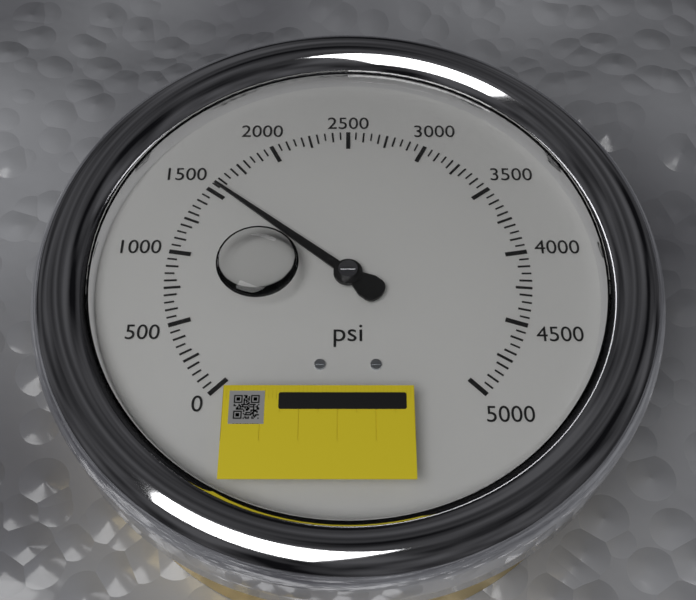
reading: 1550 psi
